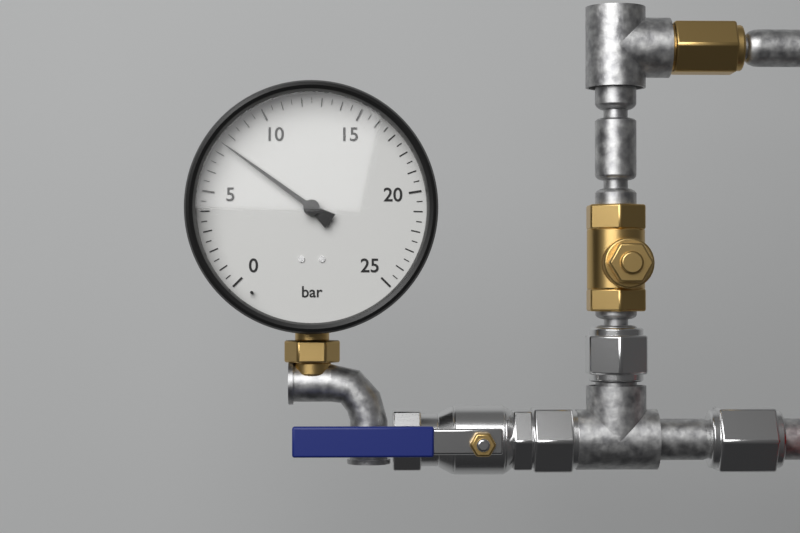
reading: 7.5 bar
